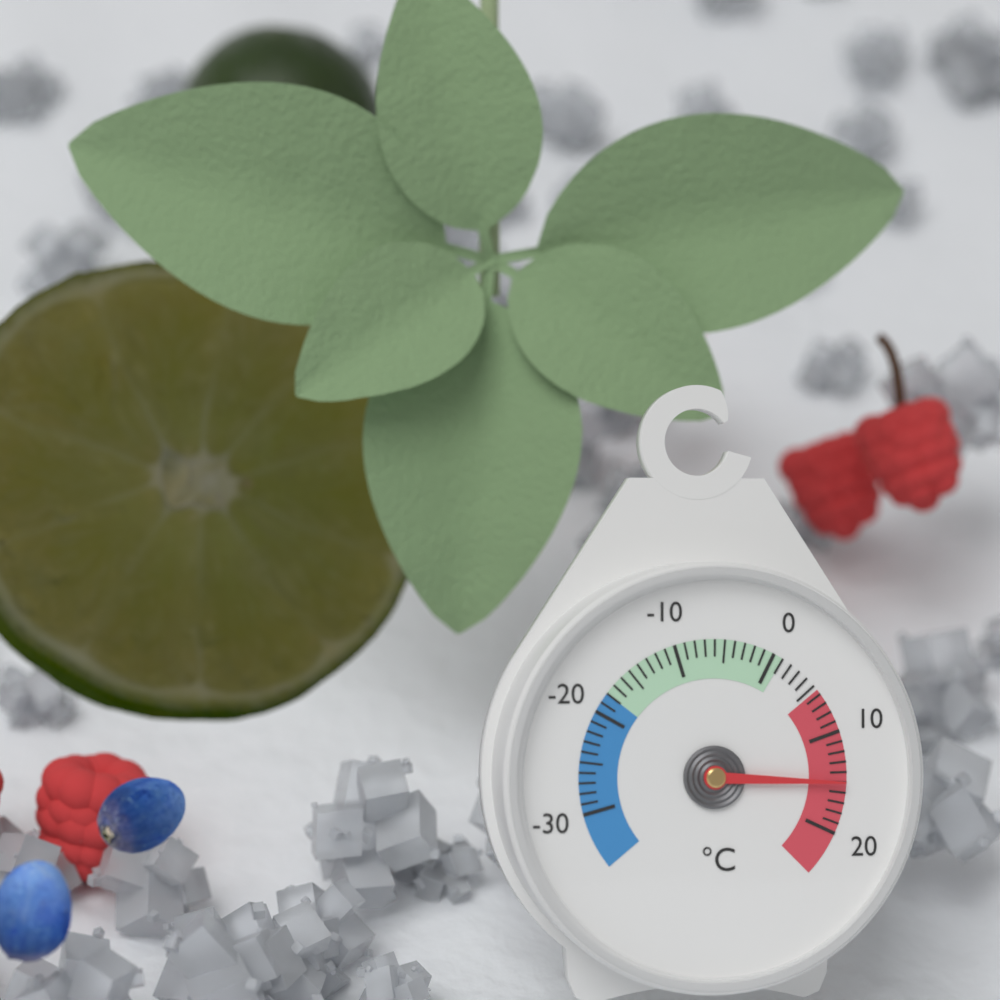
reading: 15 °C
